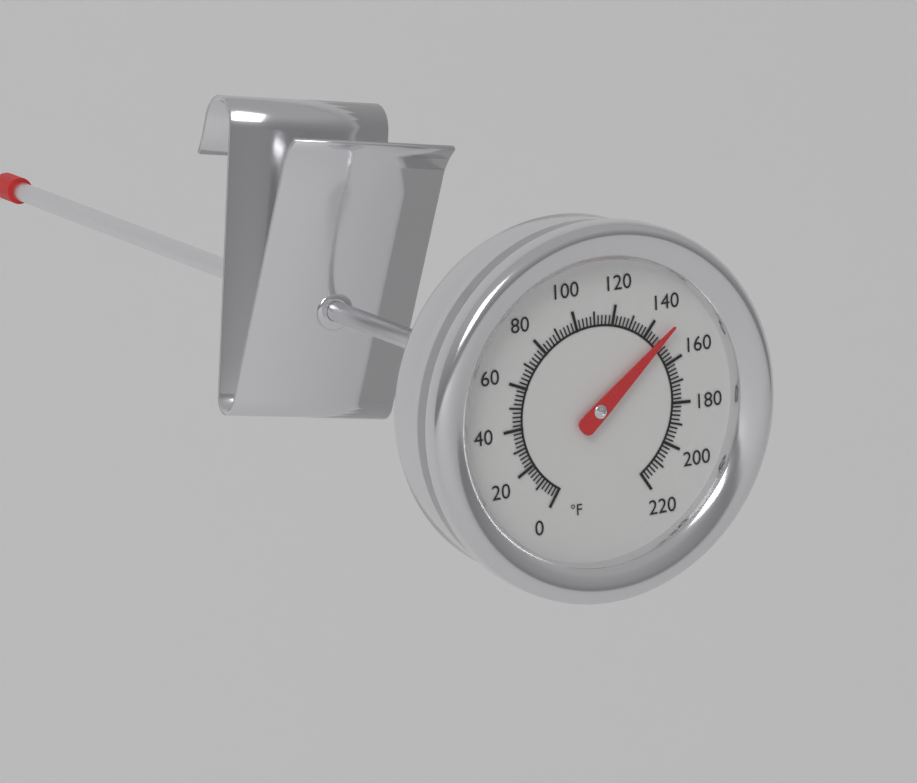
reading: 148 °F
